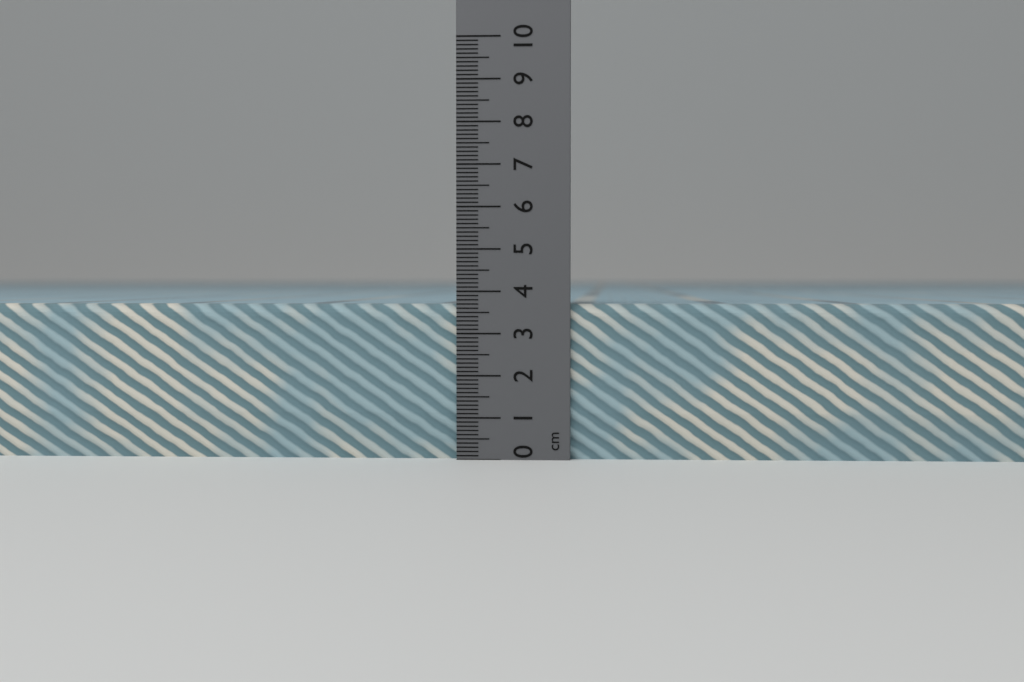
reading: 3.7 cm
